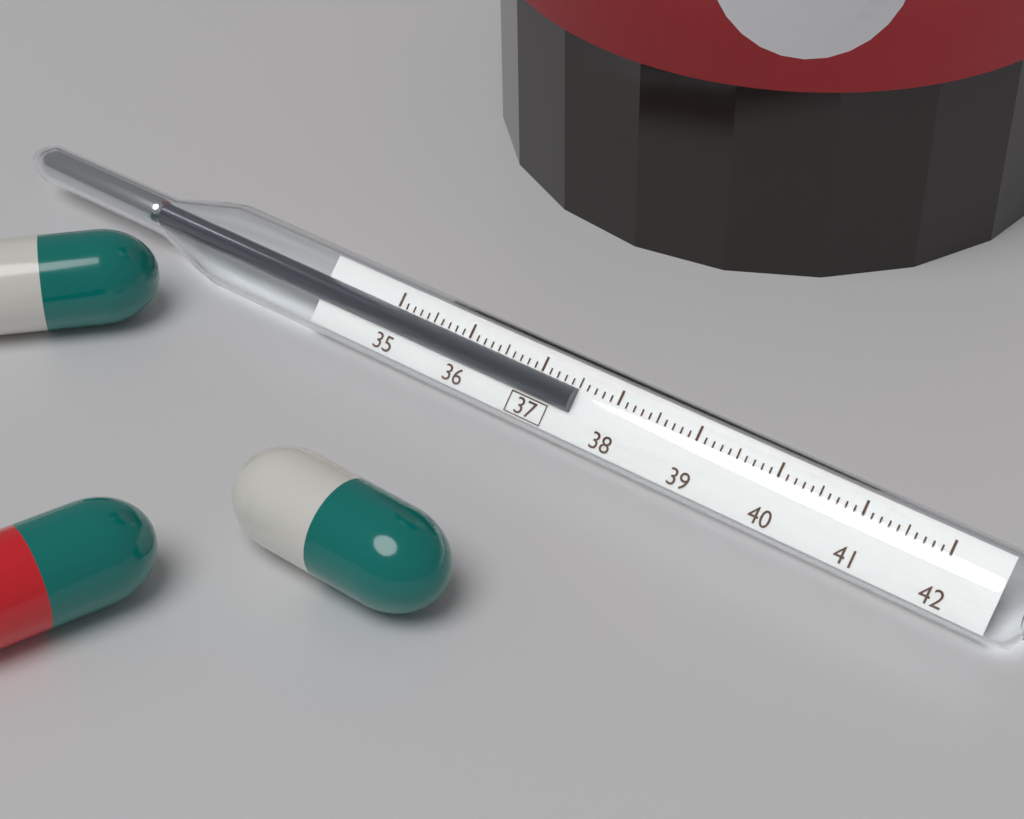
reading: 37.5 (no unit)
